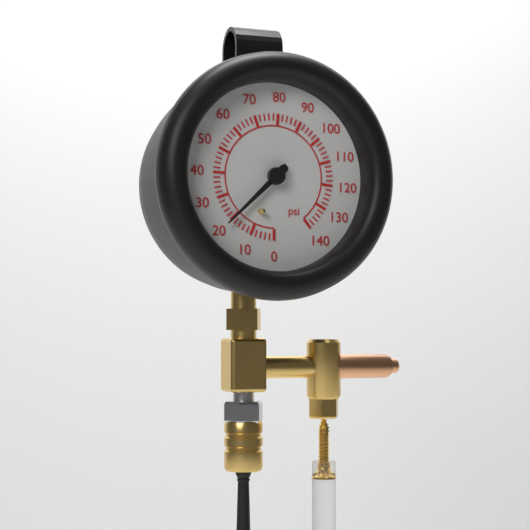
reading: 20 psi
